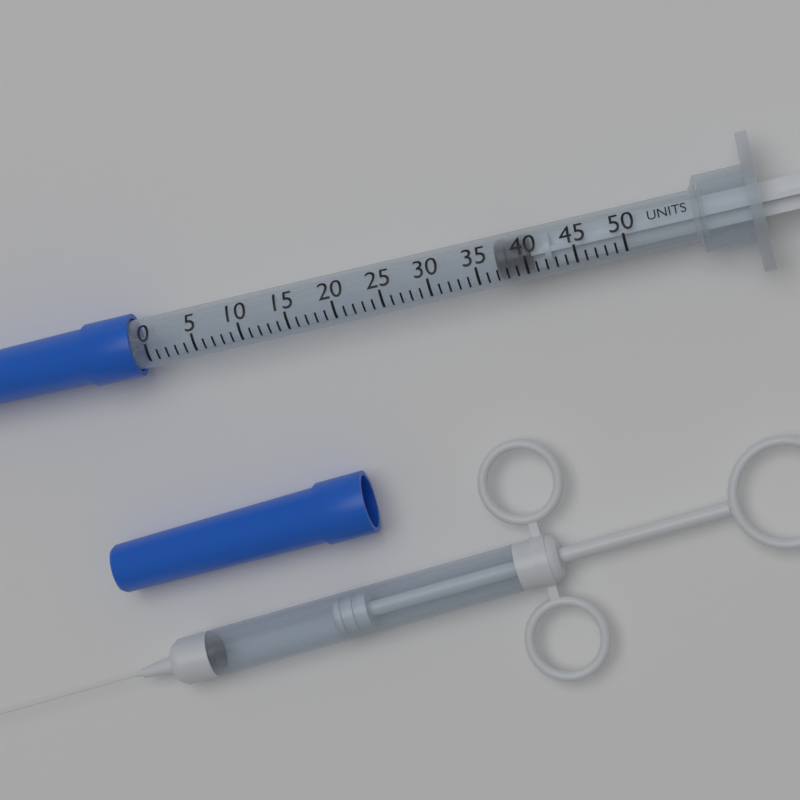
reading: 37 units
